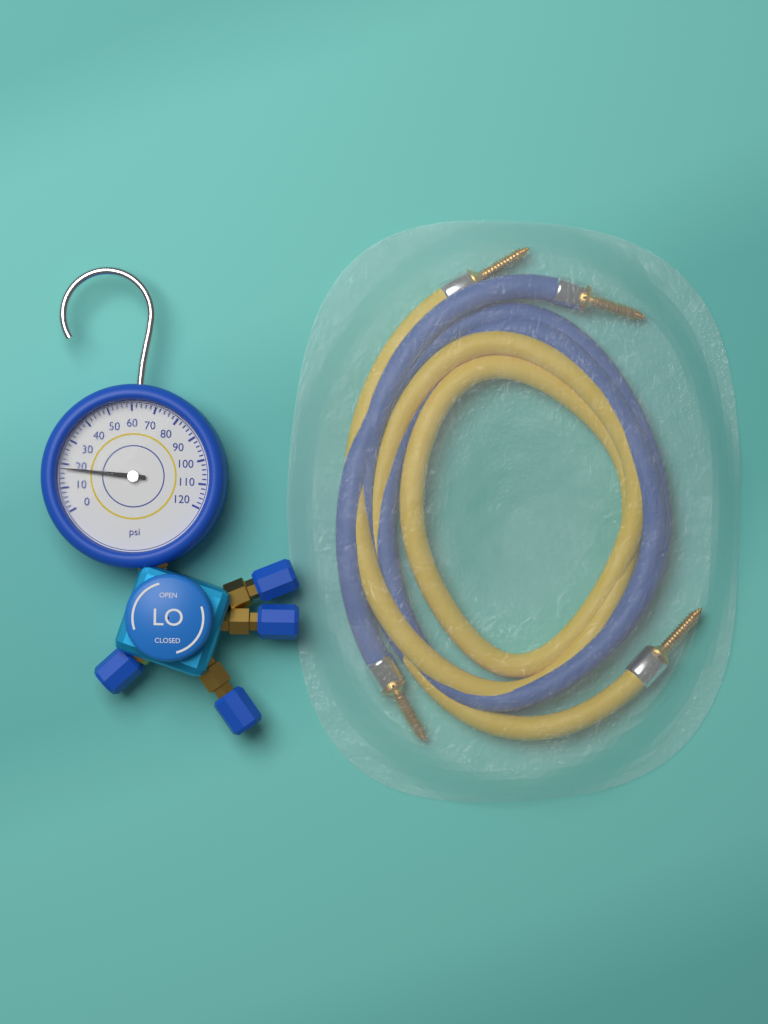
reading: 18 psi
